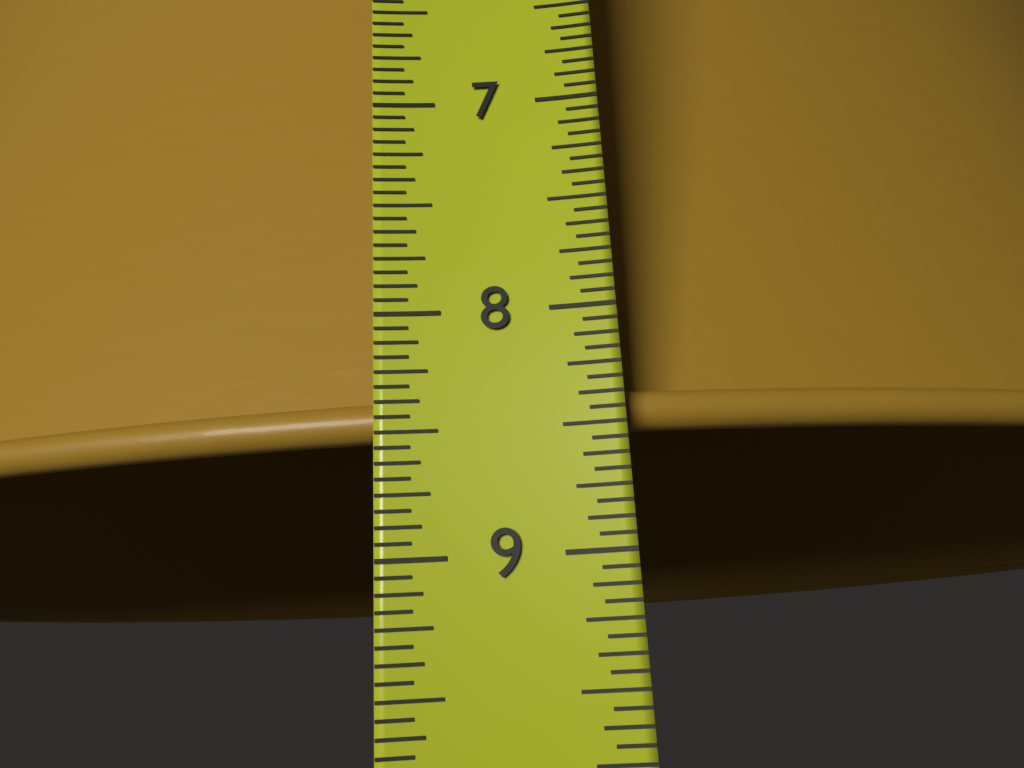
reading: 8.5000 in
